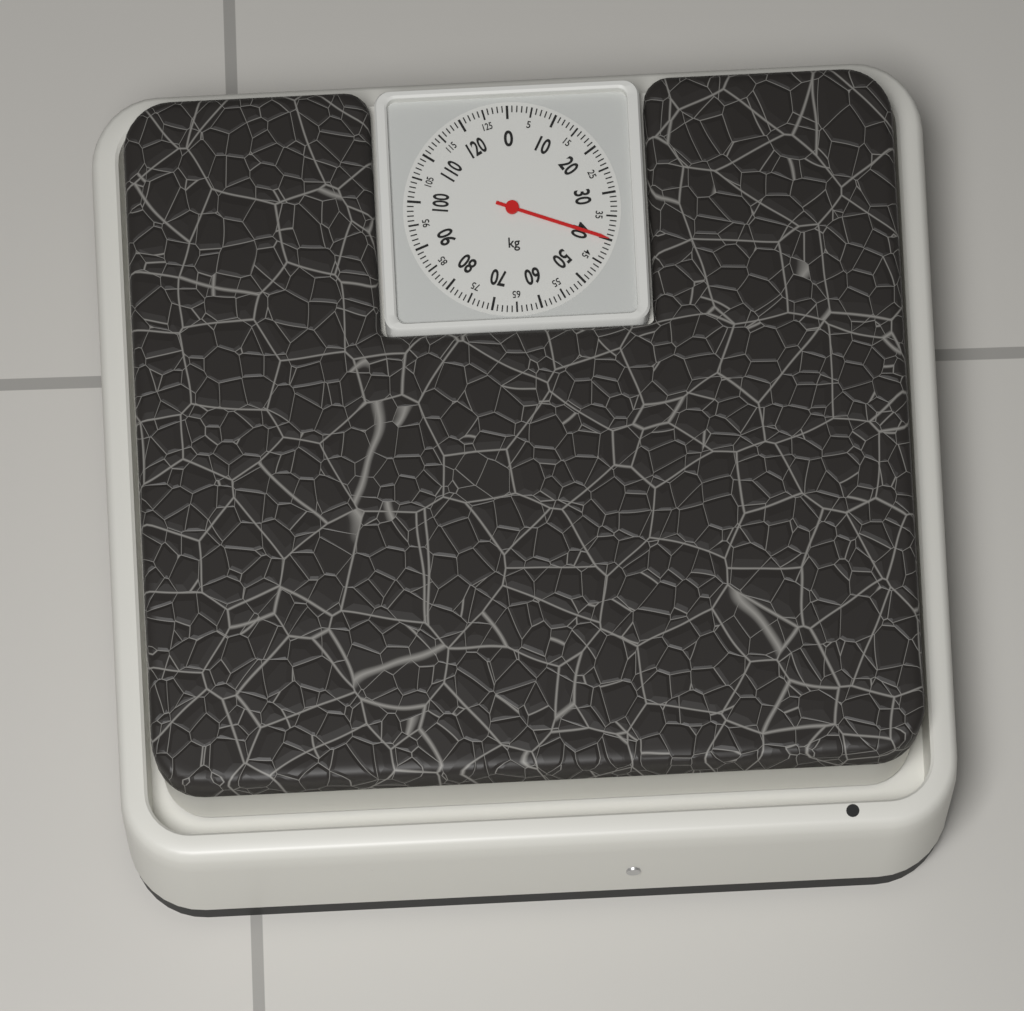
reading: 40 kg
